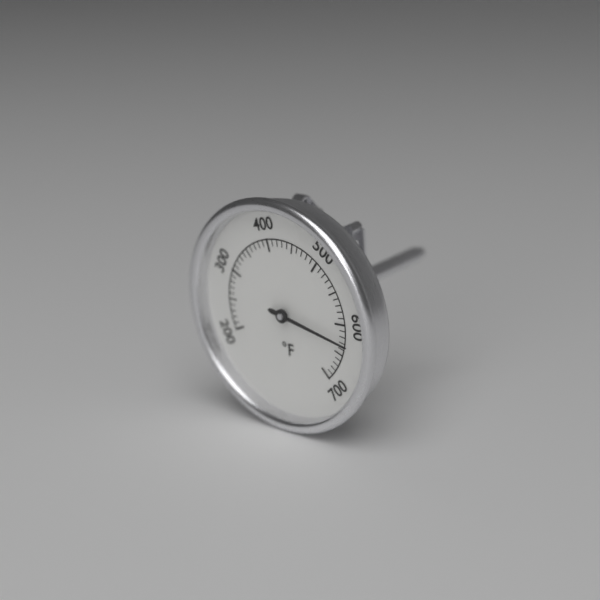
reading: 630 °F
